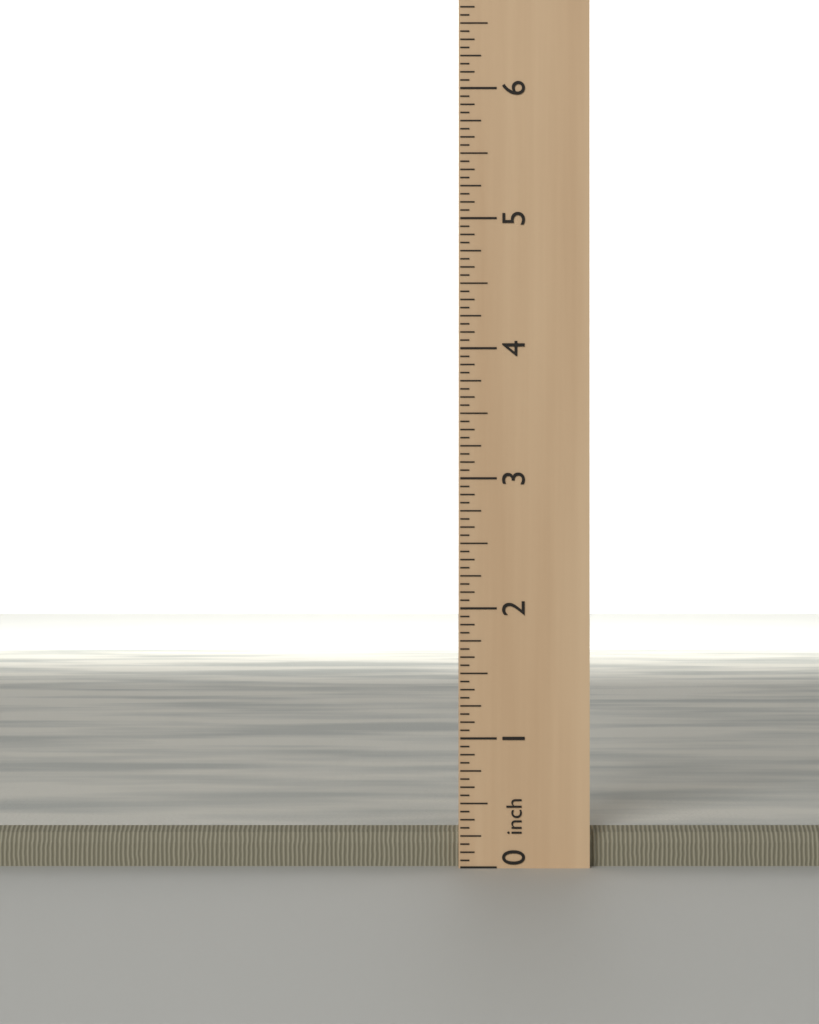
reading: 0.3000 inch
